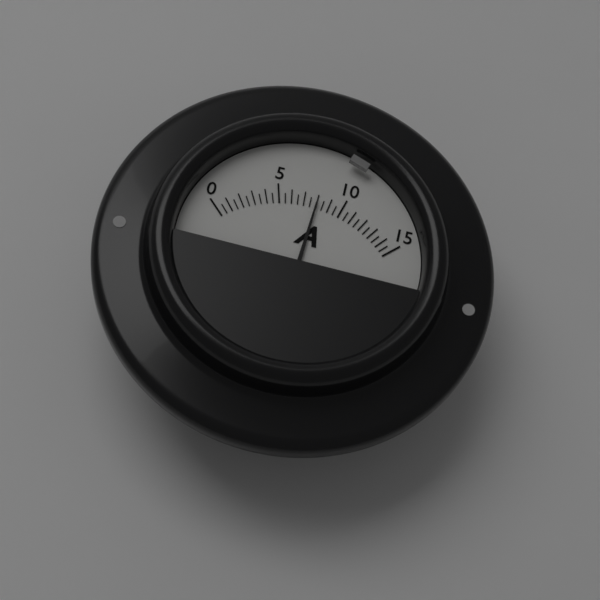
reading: 8.0 A
